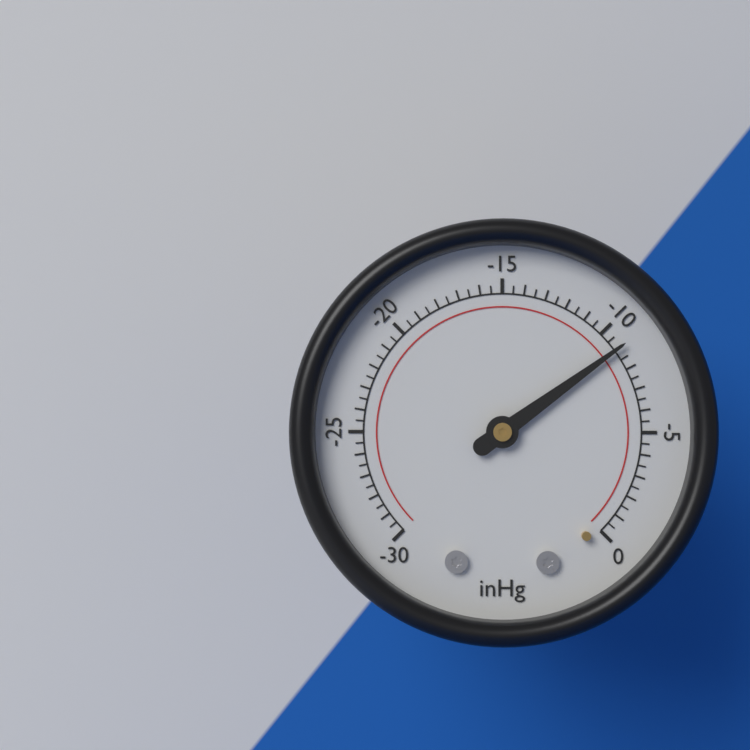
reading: -9.0 inHg
